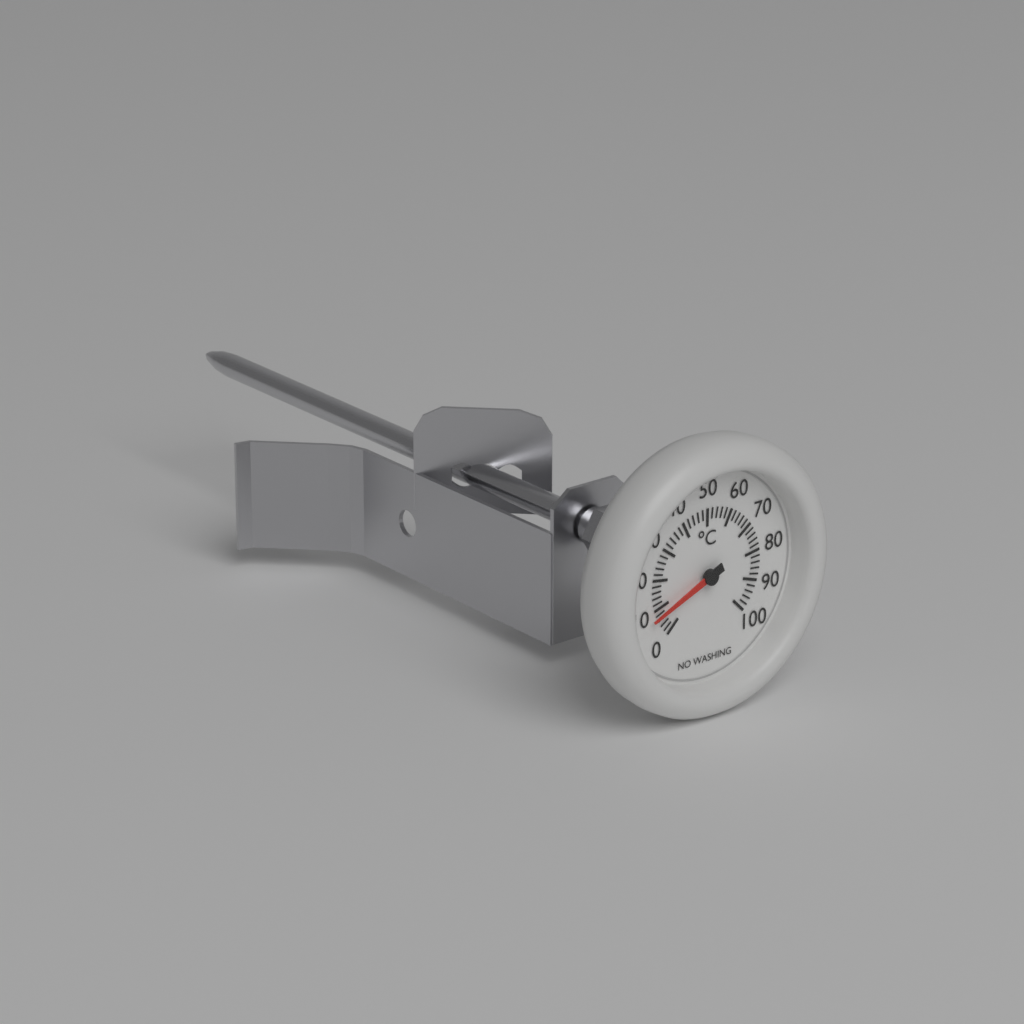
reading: 8 °C
